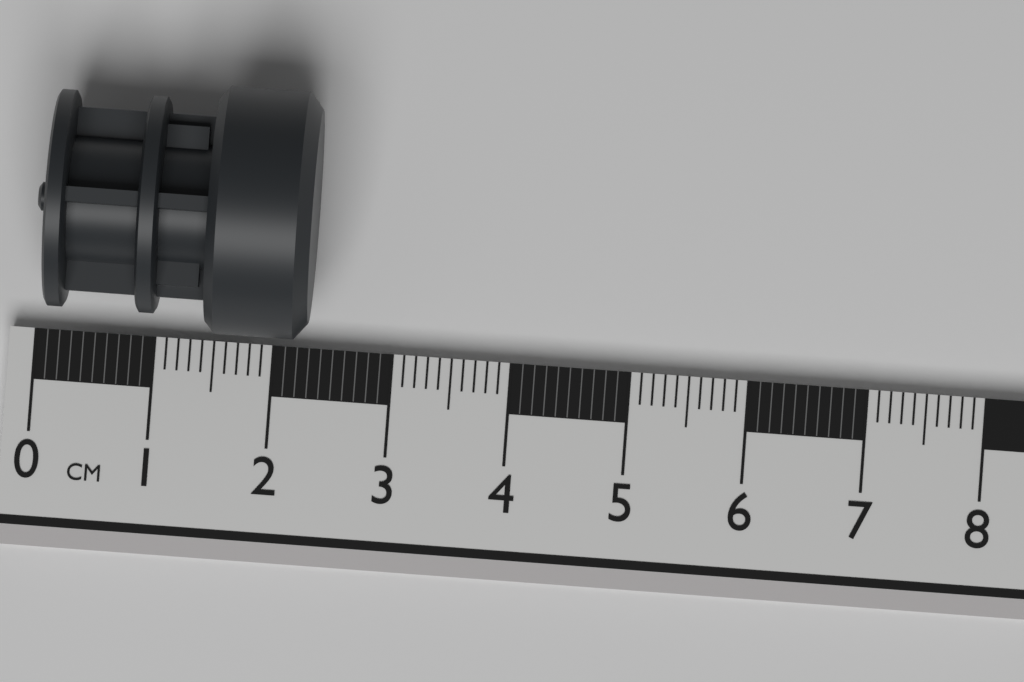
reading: 2.3 cm
